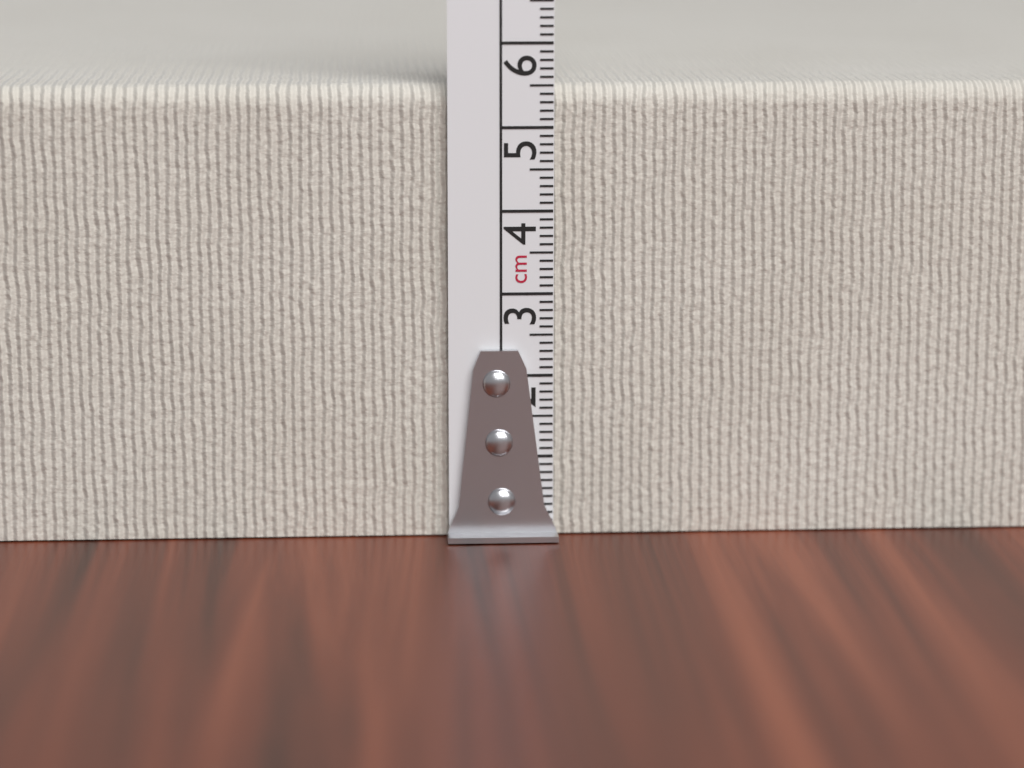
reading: 5.5 cm
